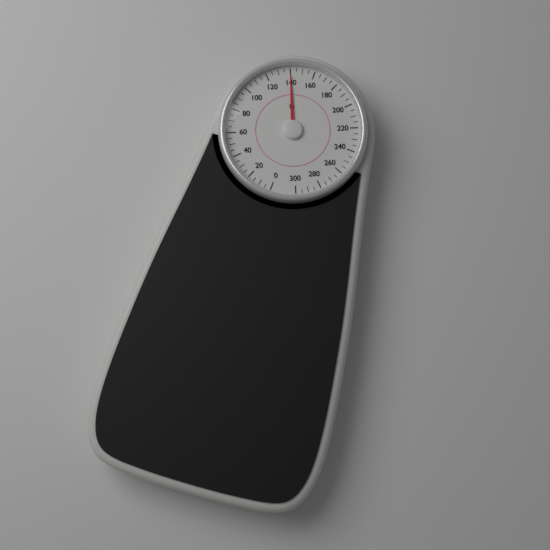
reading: 140 lb
